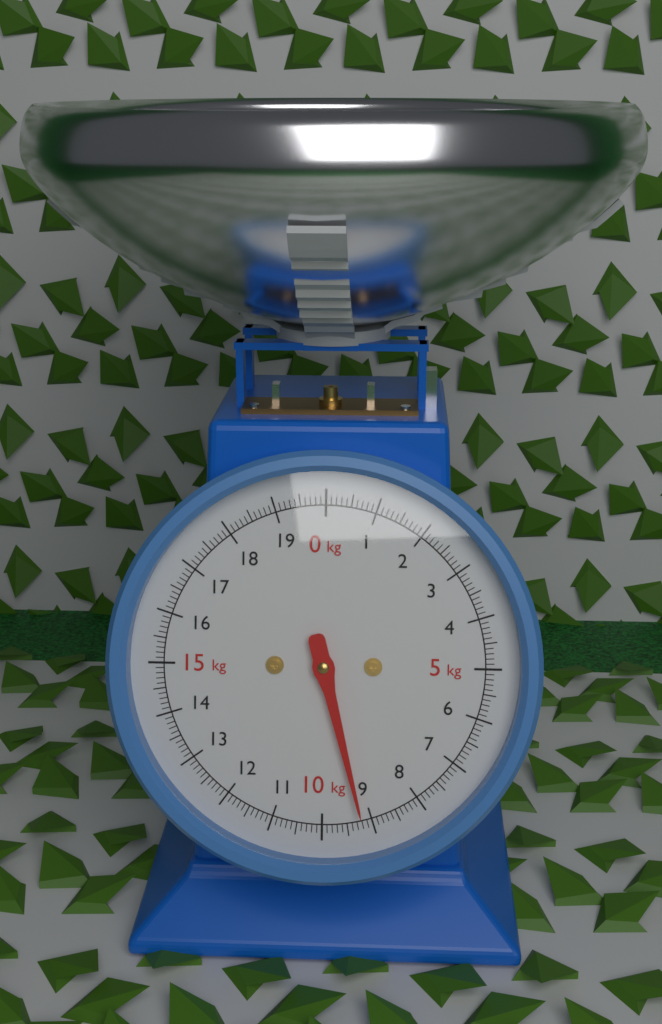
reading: 9.2 kg
